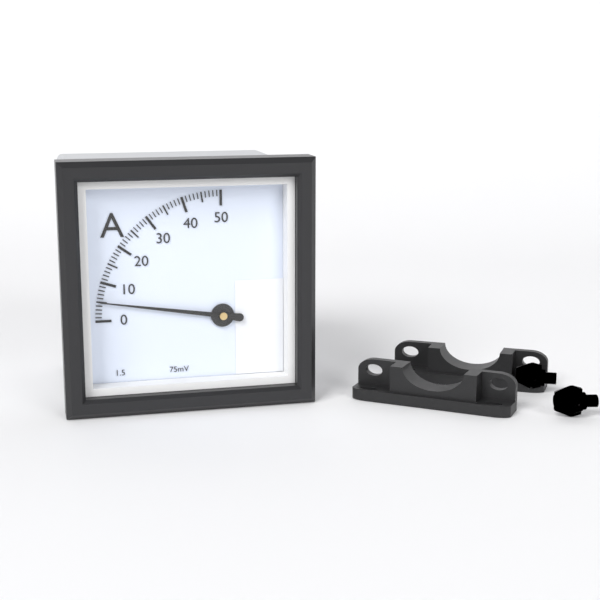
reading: 5 A
